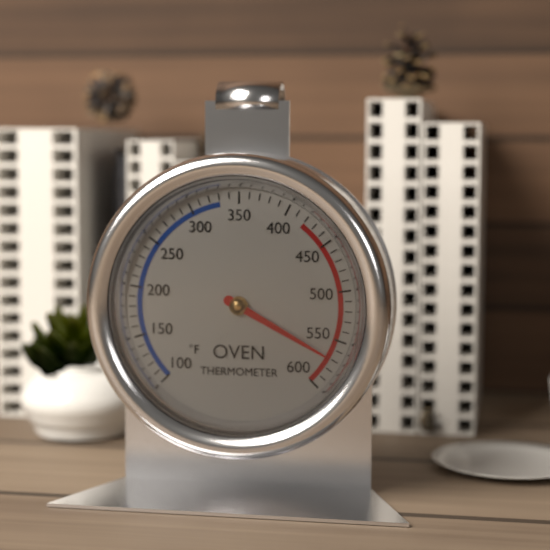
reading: 570 °F
